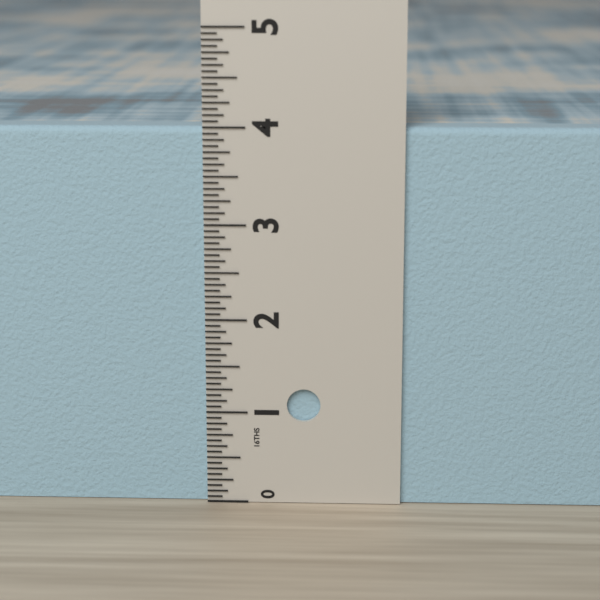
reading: 4.0000 in
